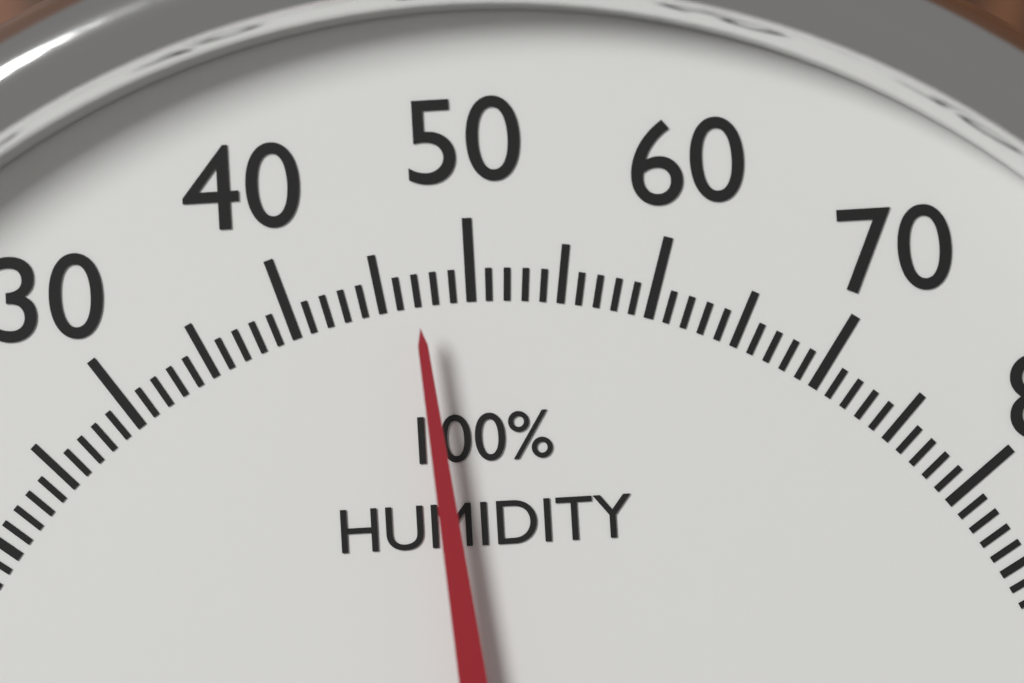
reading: 47 %
